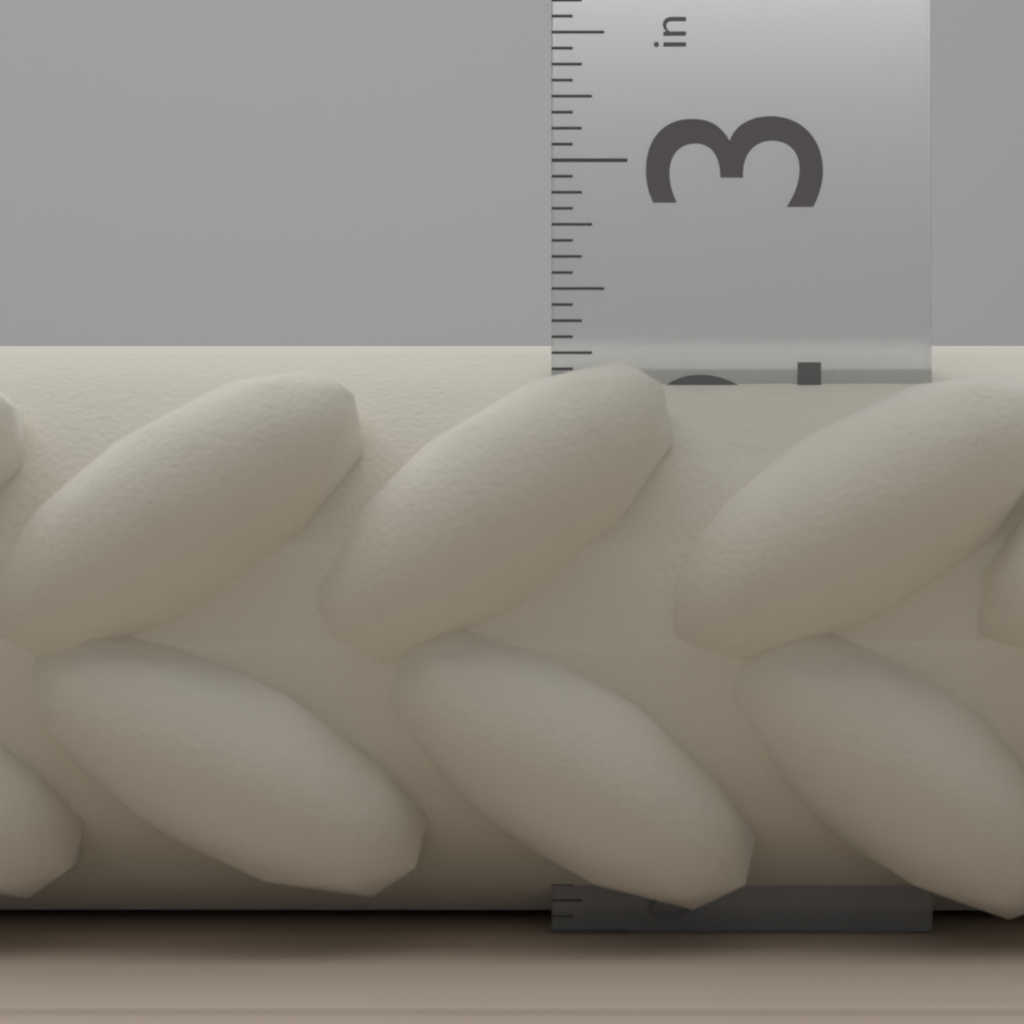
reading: 2.3125 in
